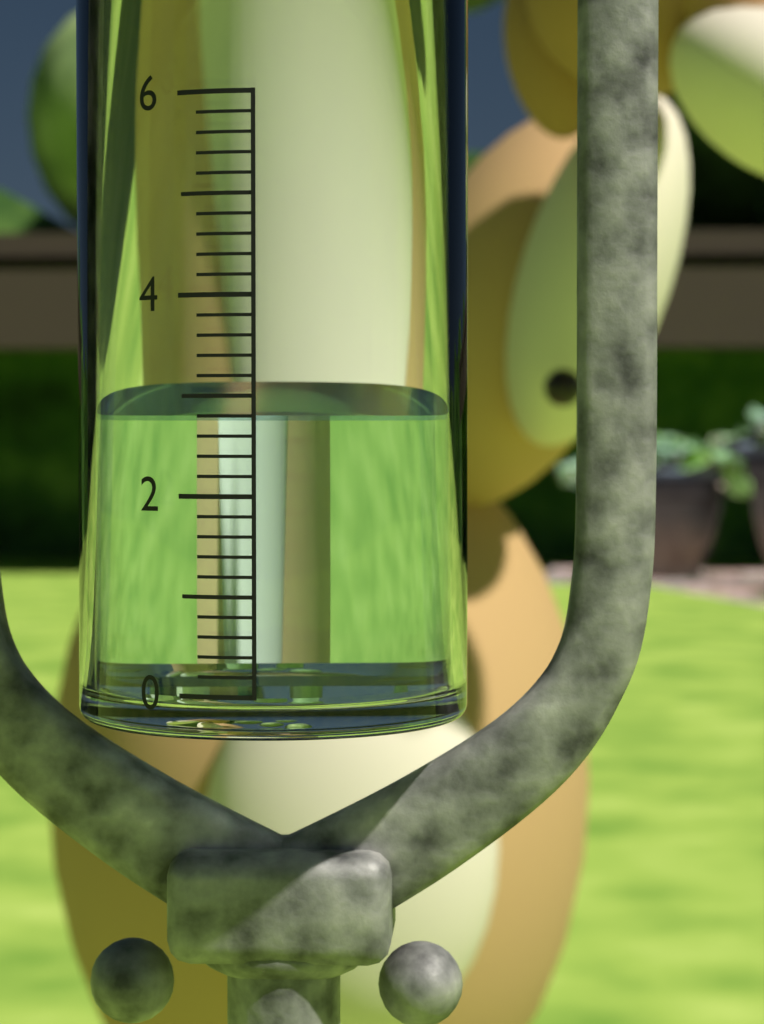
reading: 2.8 (no unit)
